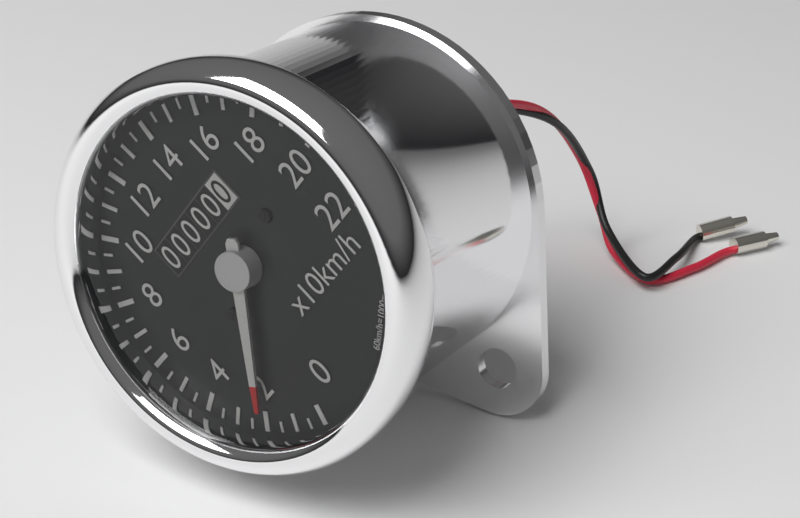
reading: 20 km/h
